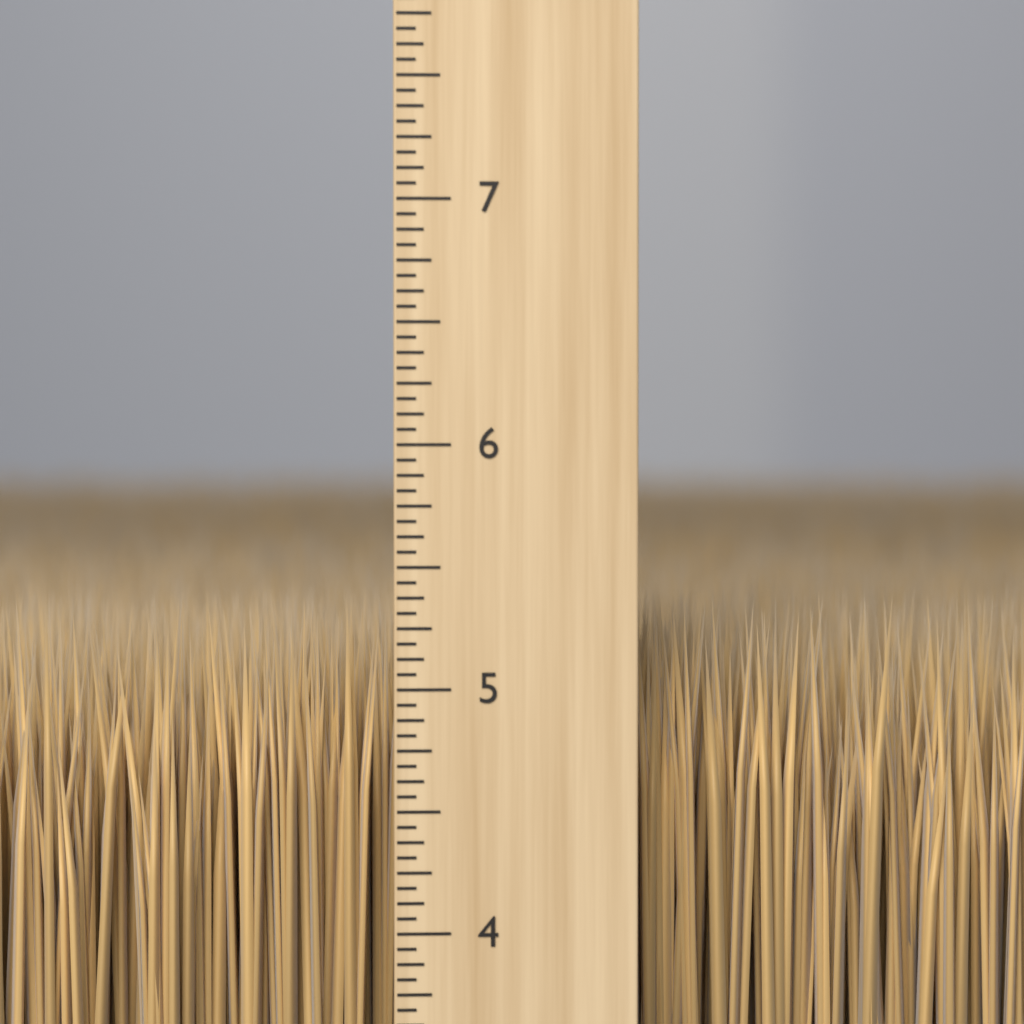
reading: 5.3750 inch
